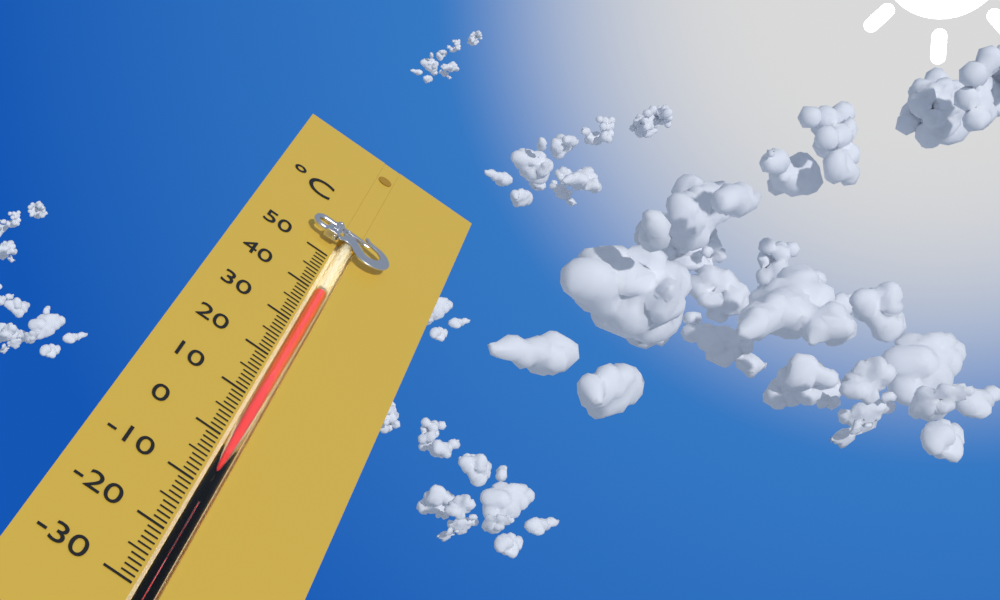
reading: 40 °C
